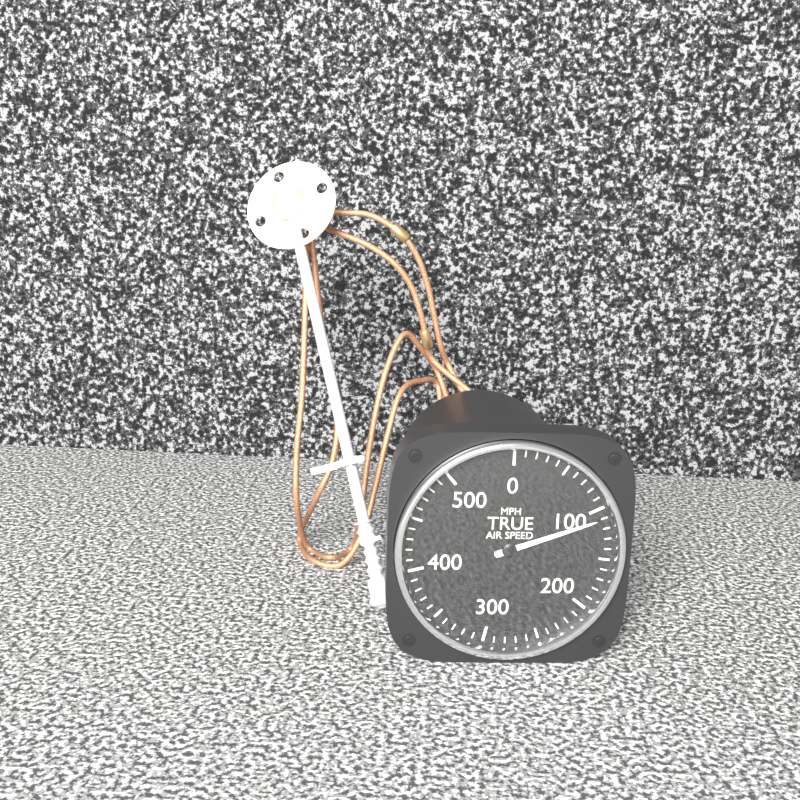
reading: 110 MPH
